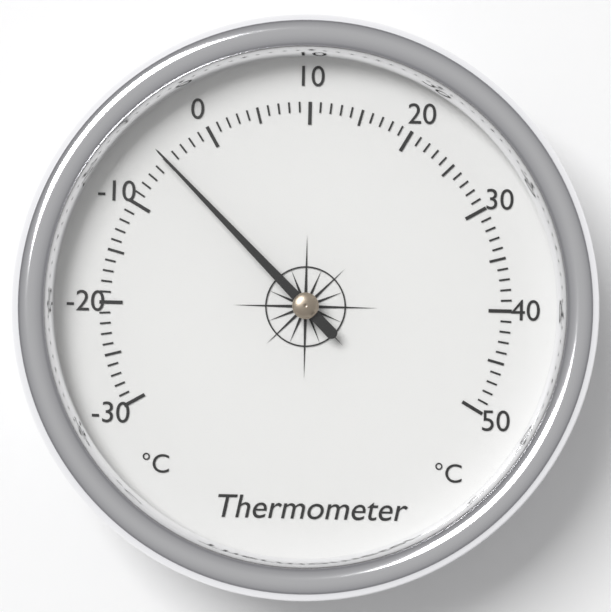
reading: -5 °C
